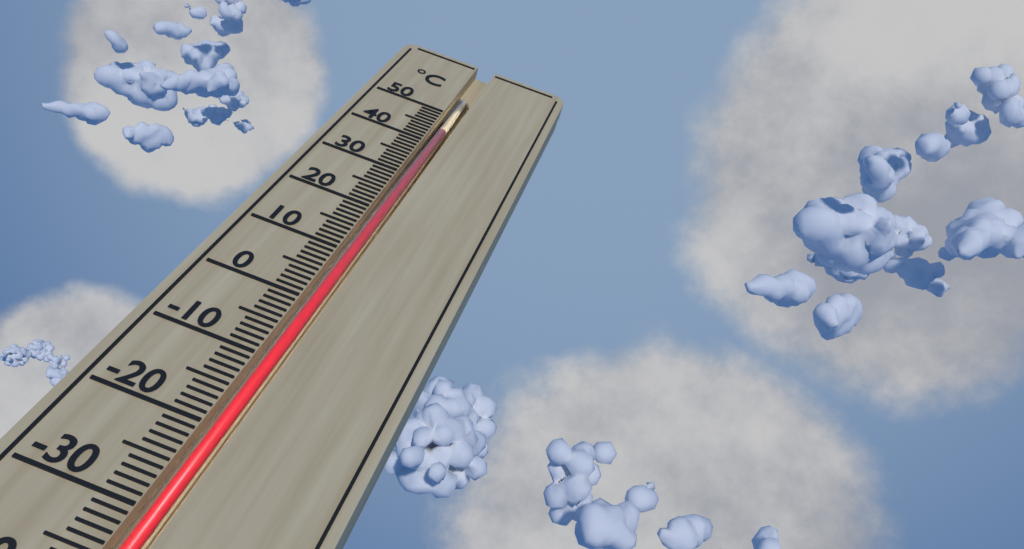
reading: 45 °C
